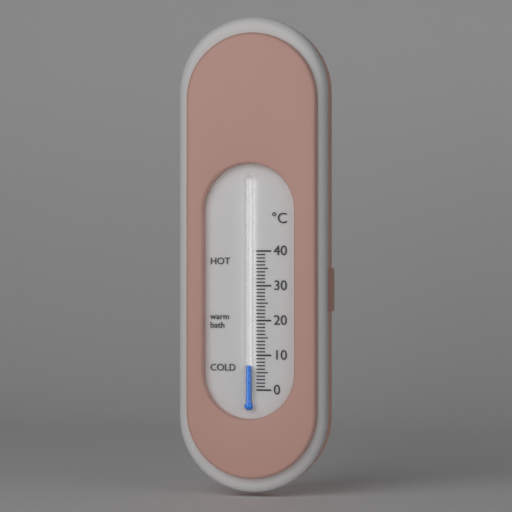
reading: 7 °C
